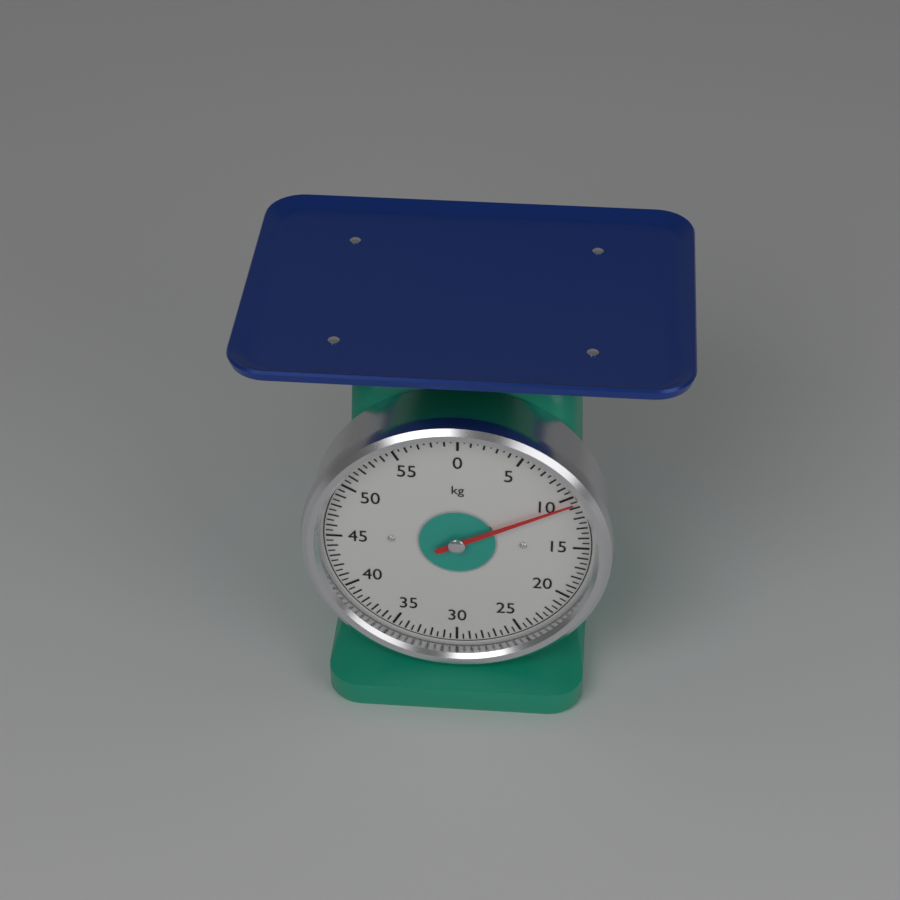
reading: 10.5 kg
